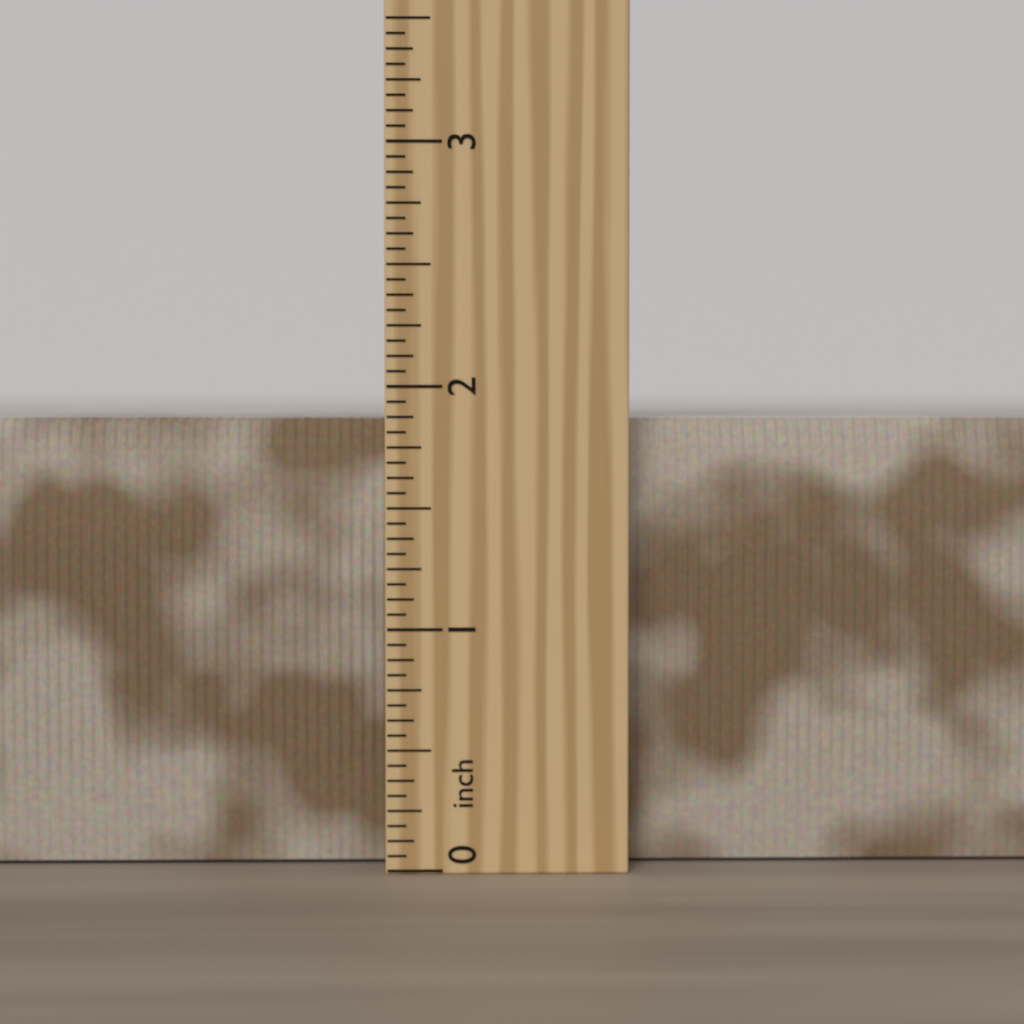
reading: 1.8750 inch
